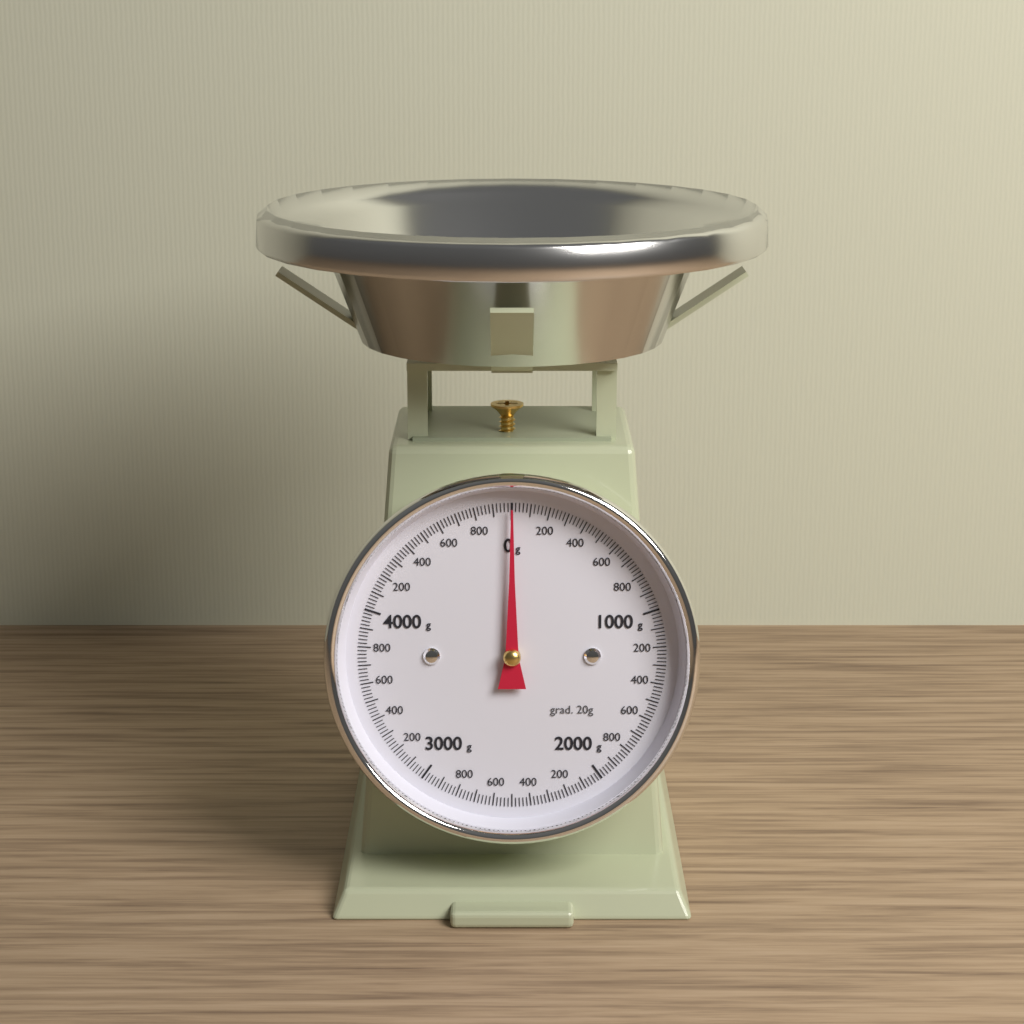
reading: 0 g
